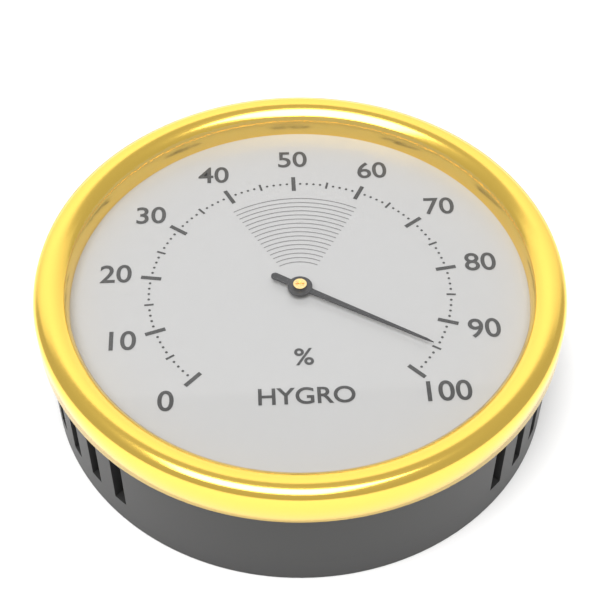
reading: 95 %
